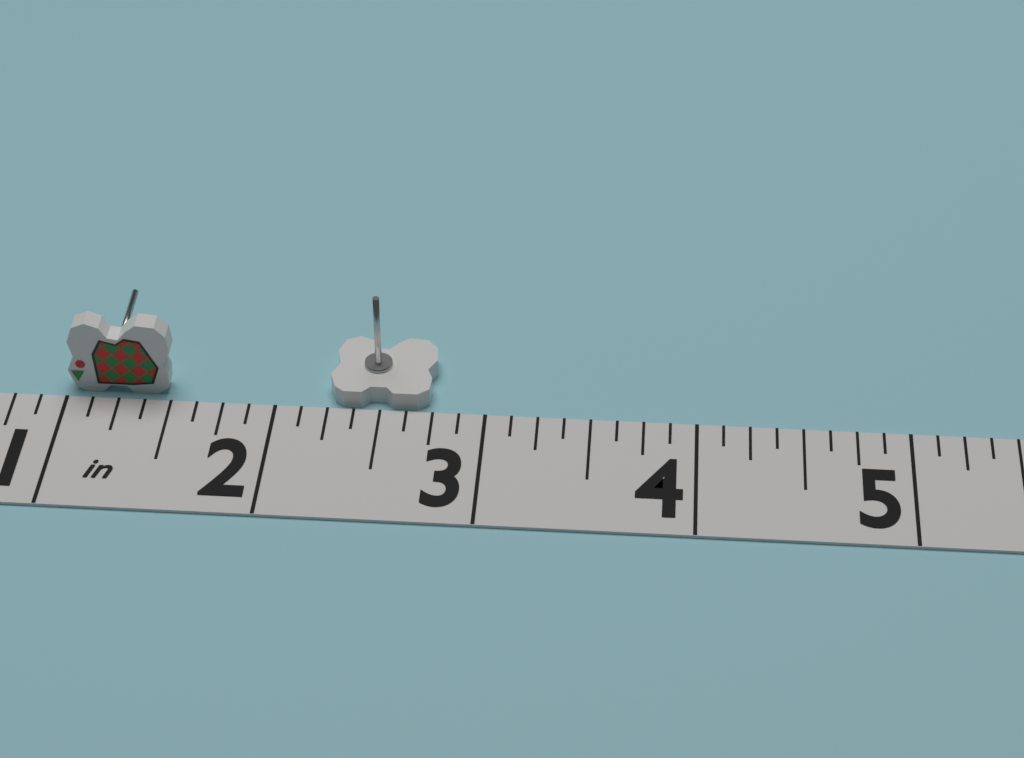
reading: 2.750 in
